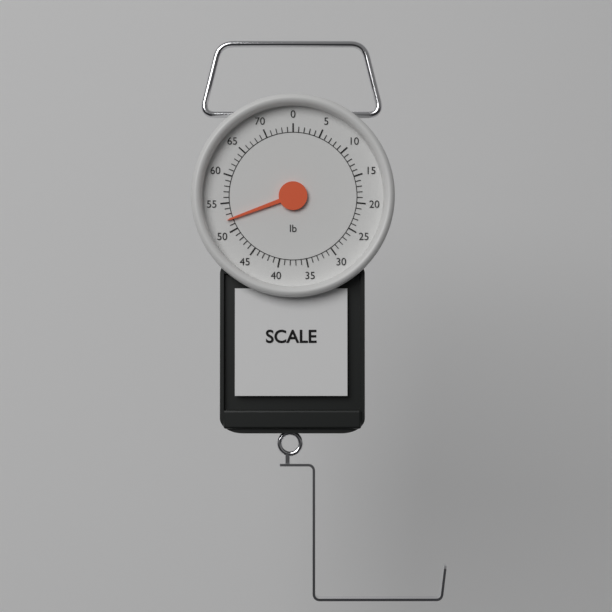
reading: 52 lb
